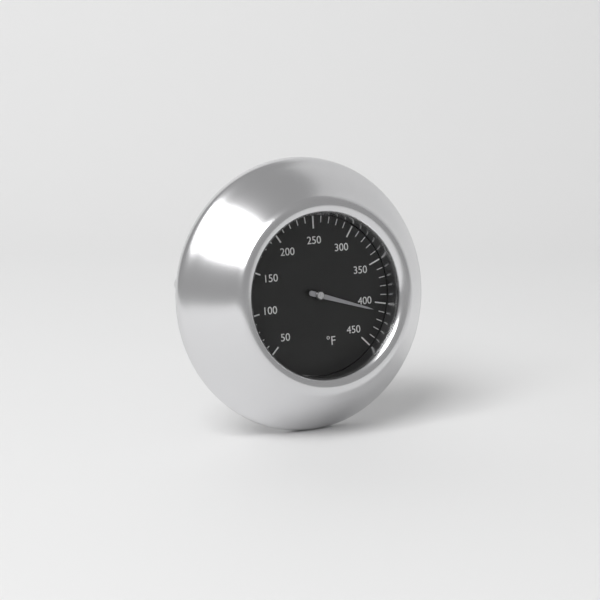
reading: 410 °F
